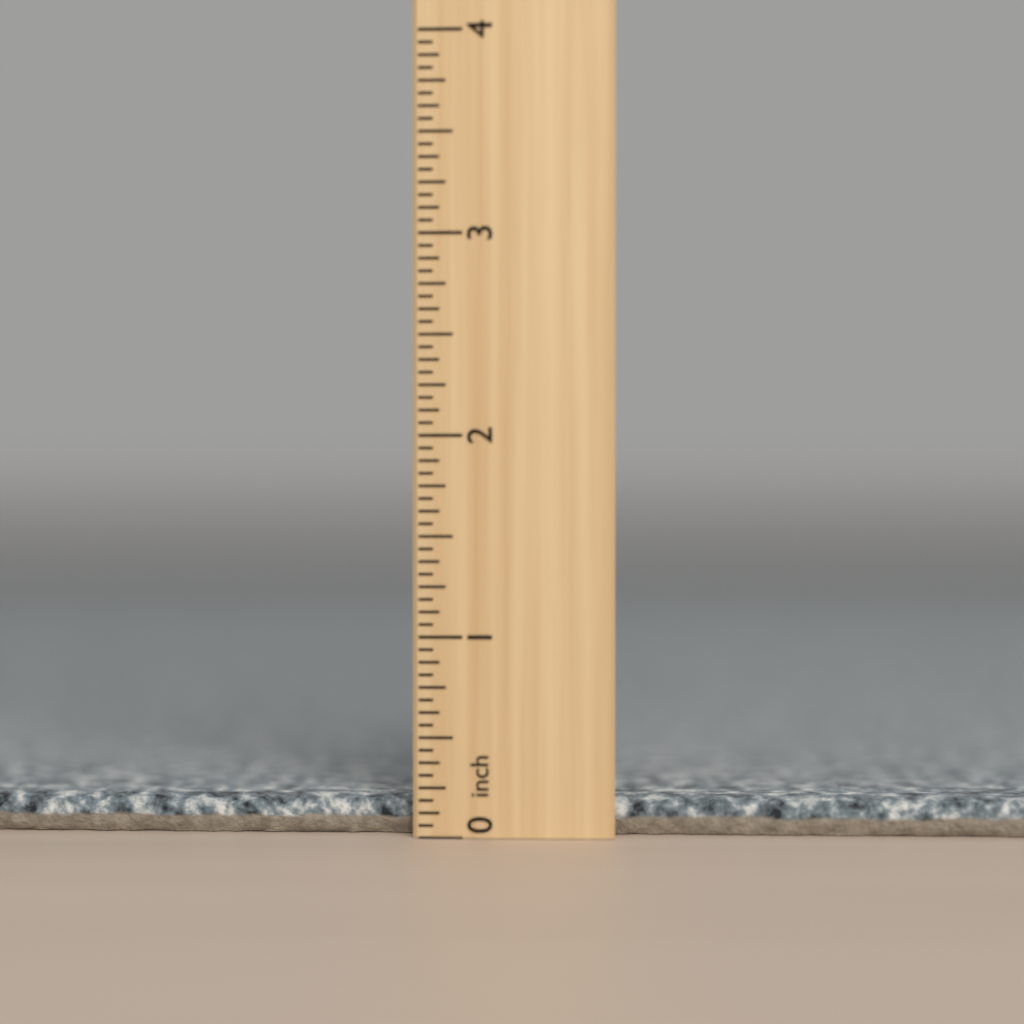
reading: 0.1875 inch
